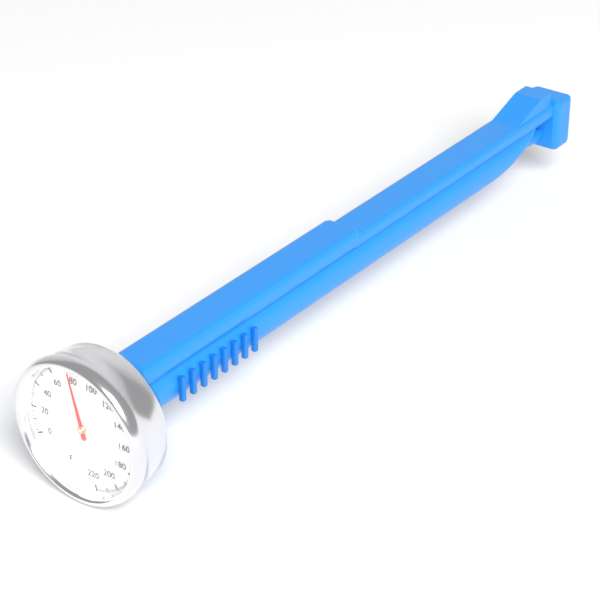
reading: 78 °F
